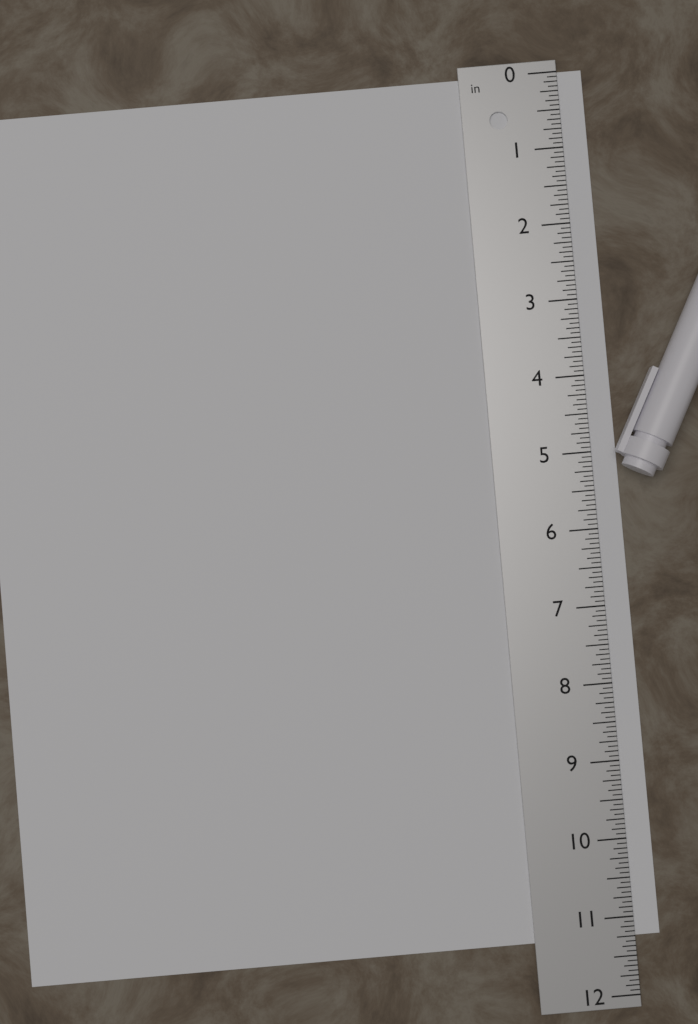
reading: 11.2500 in
